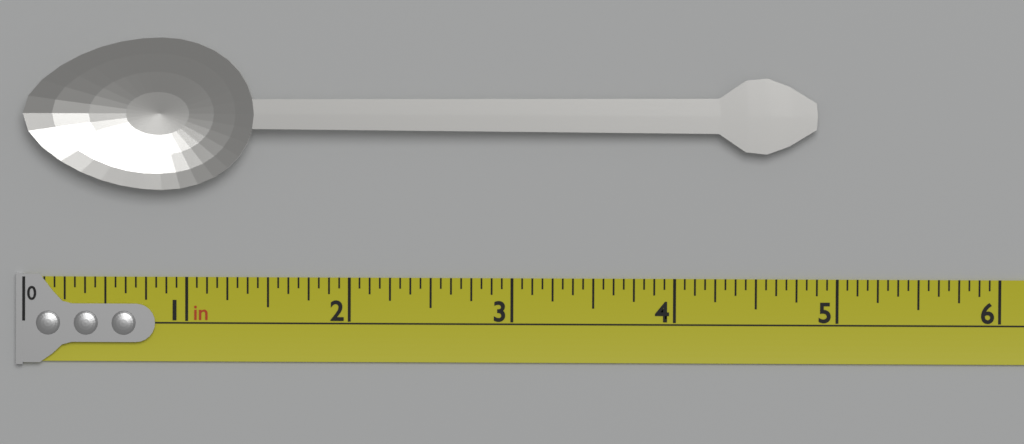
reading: 4.8750 in
